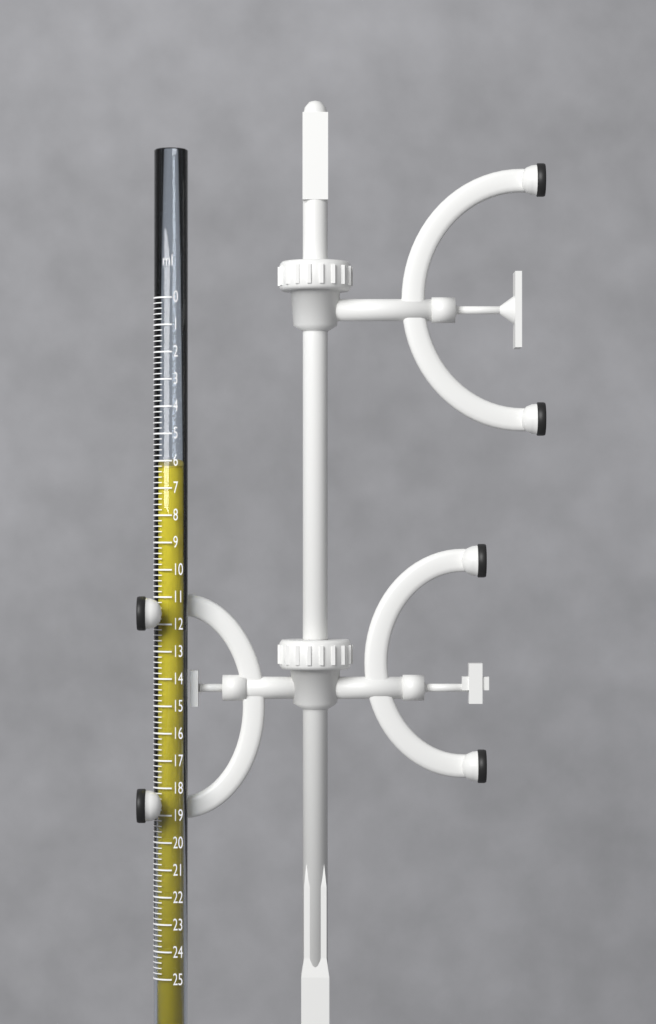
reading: 6.2 ml
